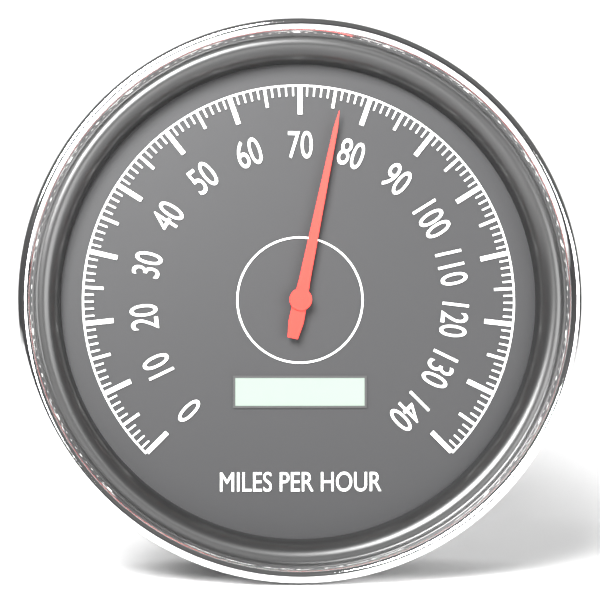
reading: 76 mph
